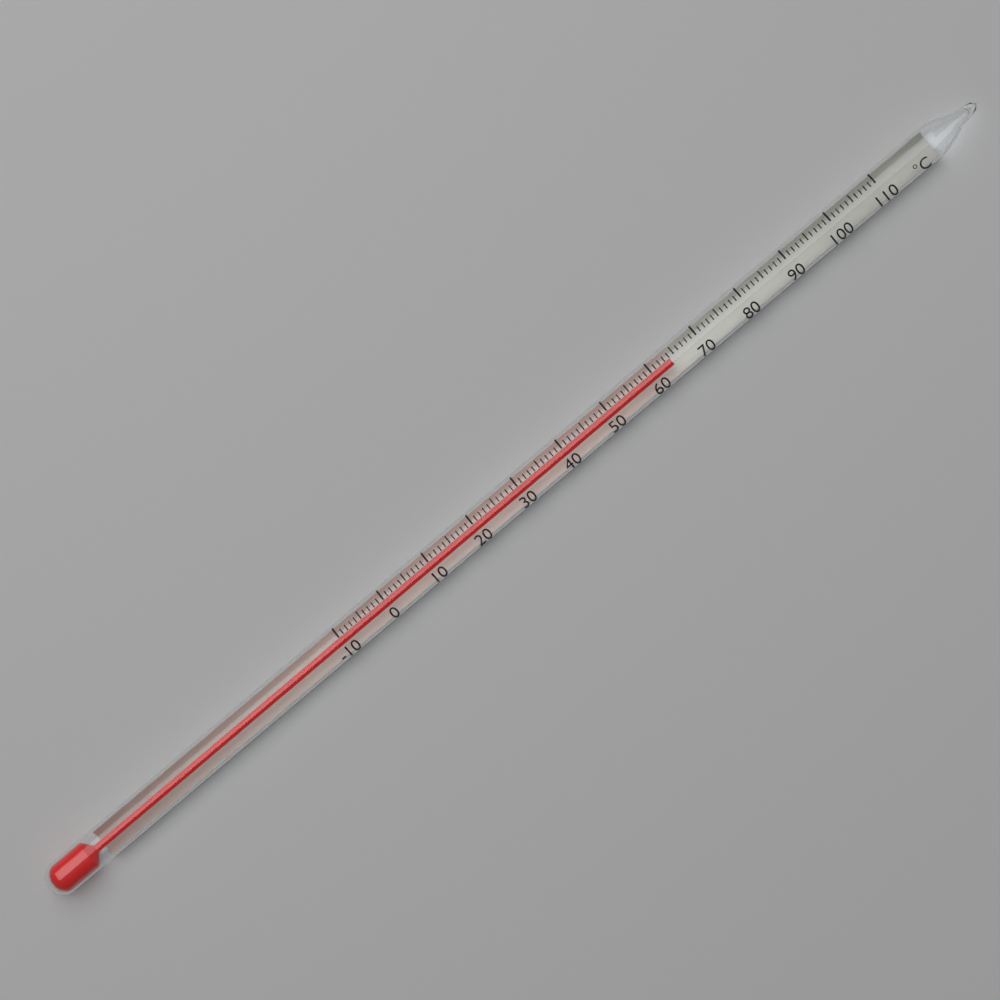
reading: 64 °C
